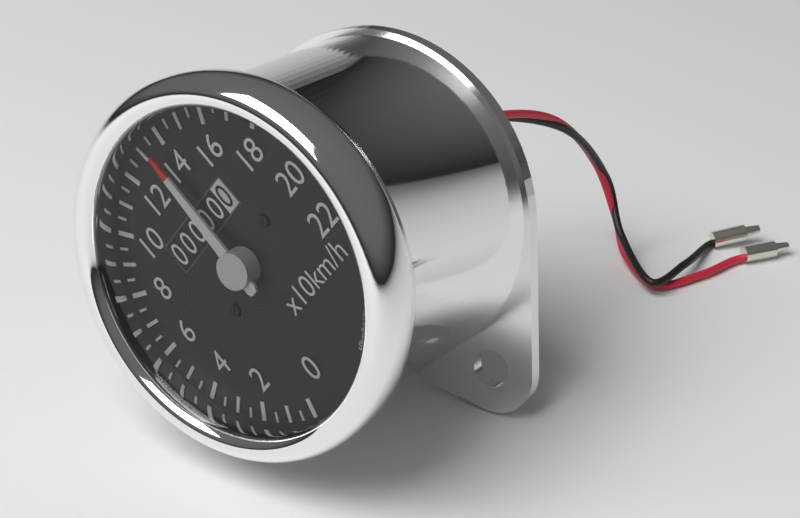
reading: 135 km/h
